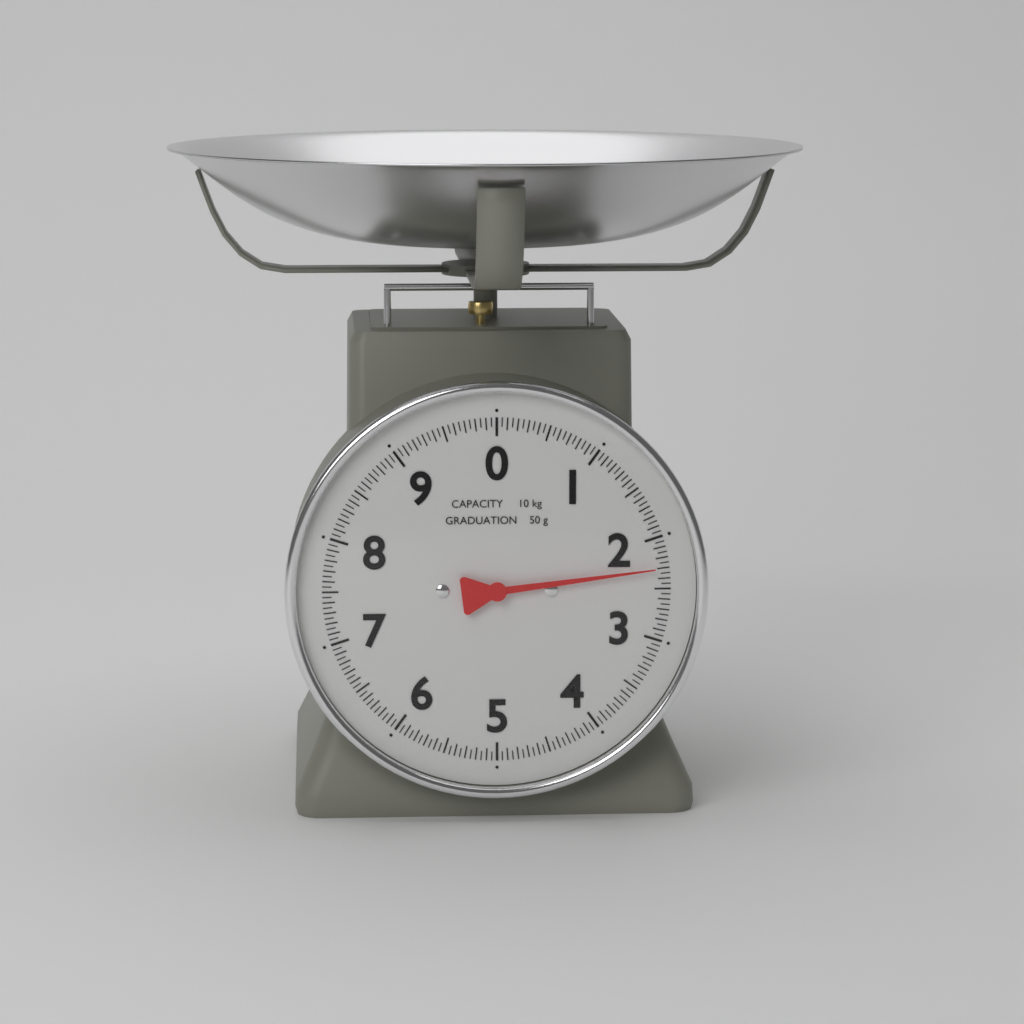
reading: 2.30 kg
